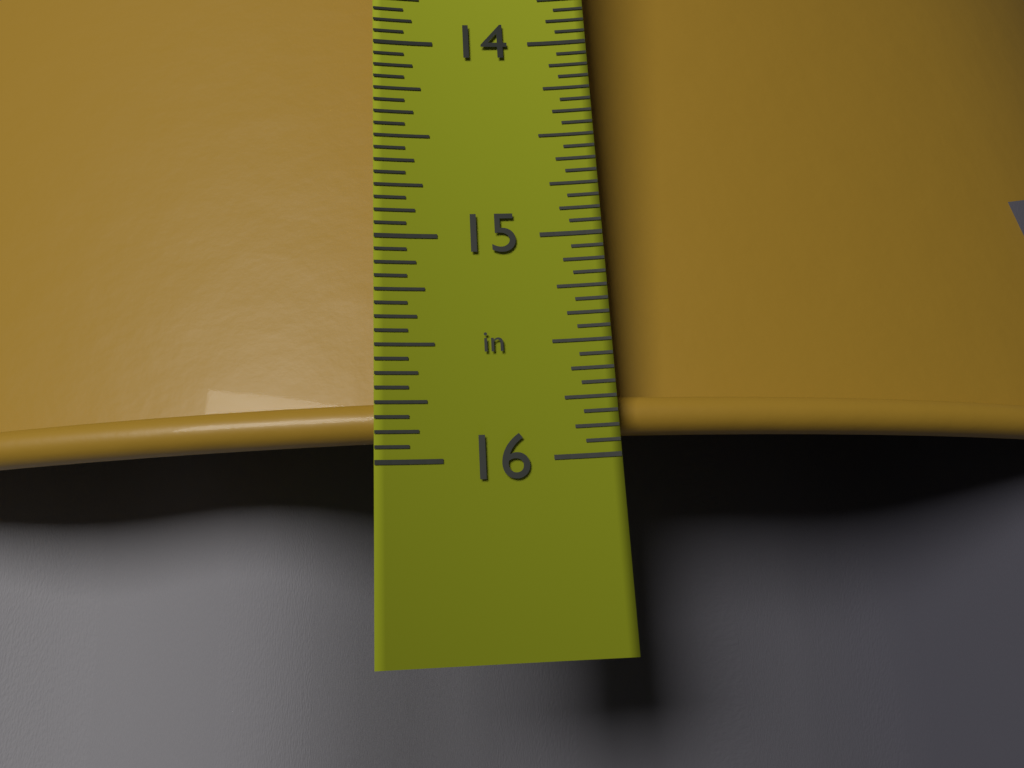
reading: 15.8750 in
